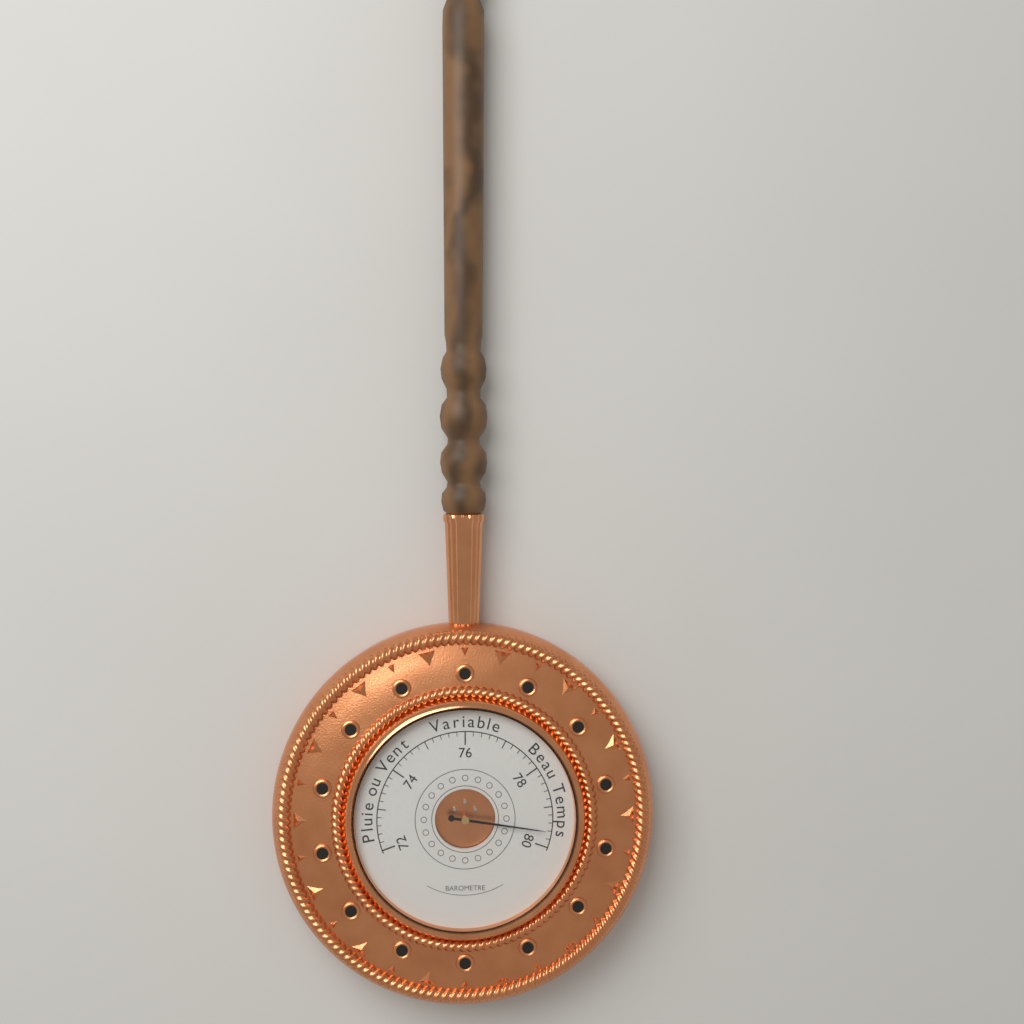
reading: 79.6 (no unit)
